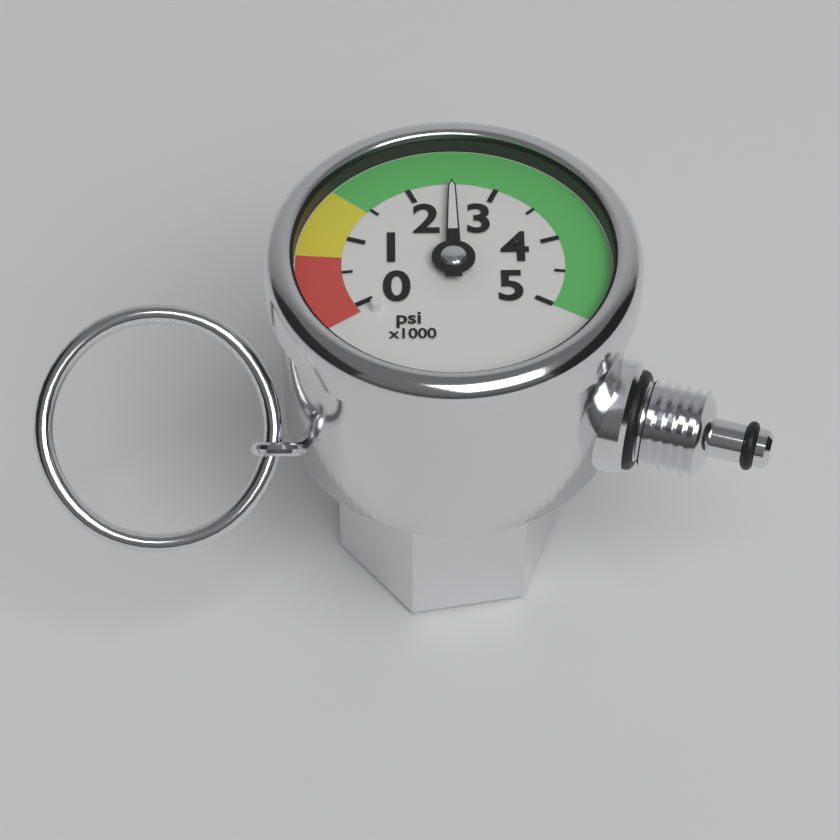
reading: 2500 psi
